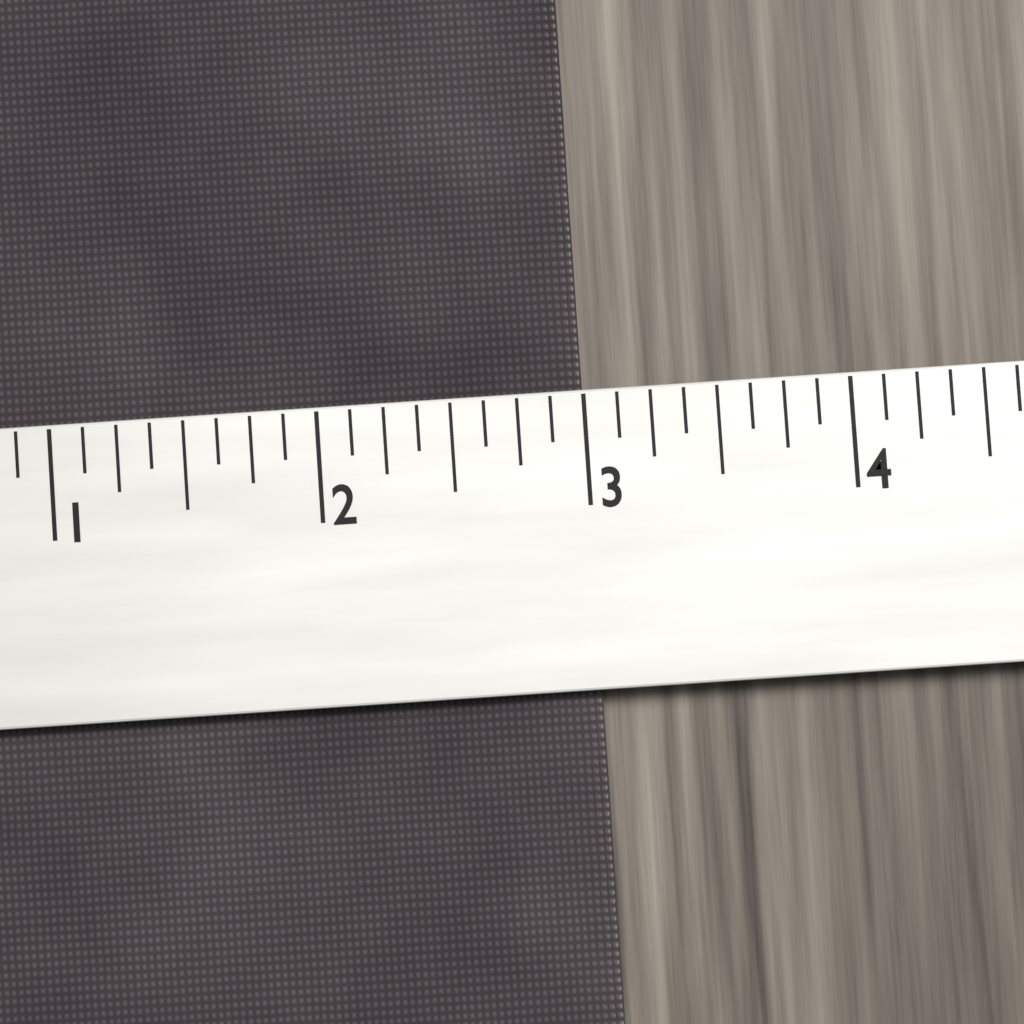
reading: 3.000 (no unit)
